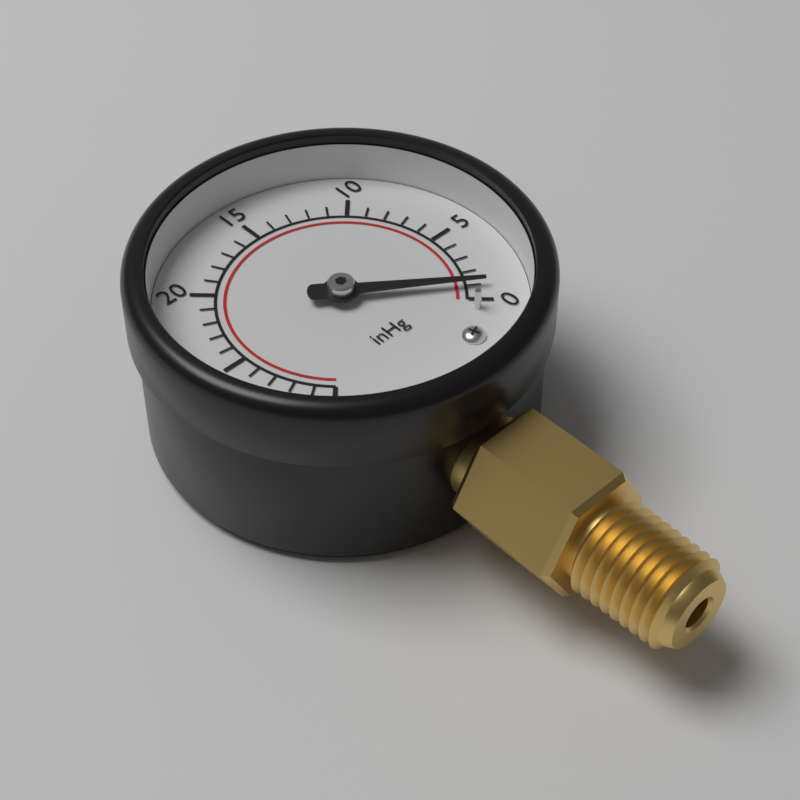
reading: 1 inHg
